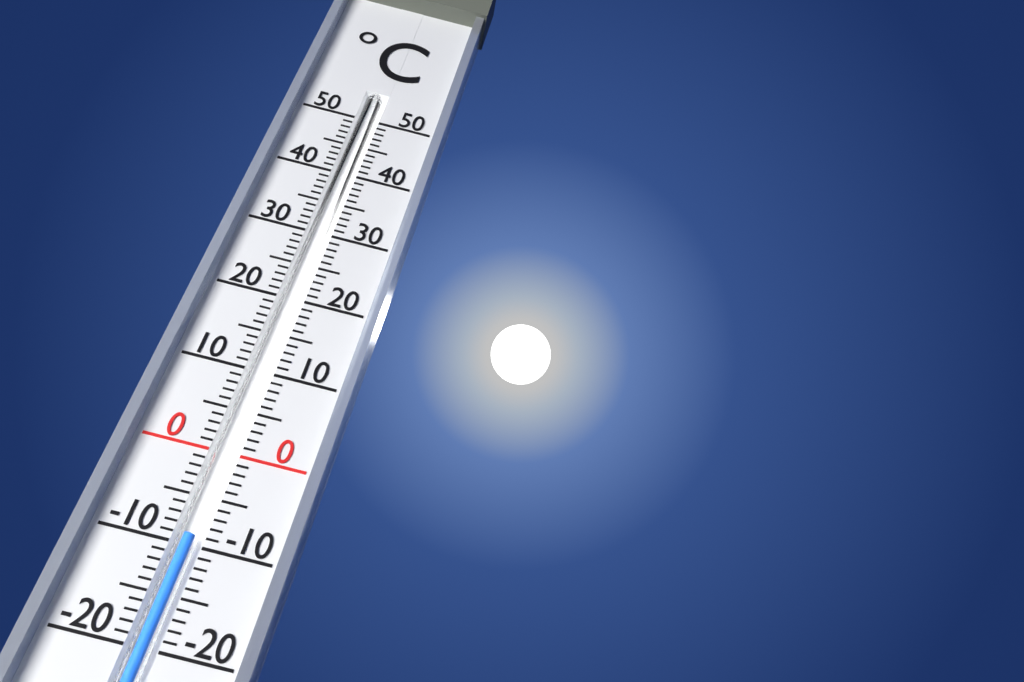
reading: -9 °C
